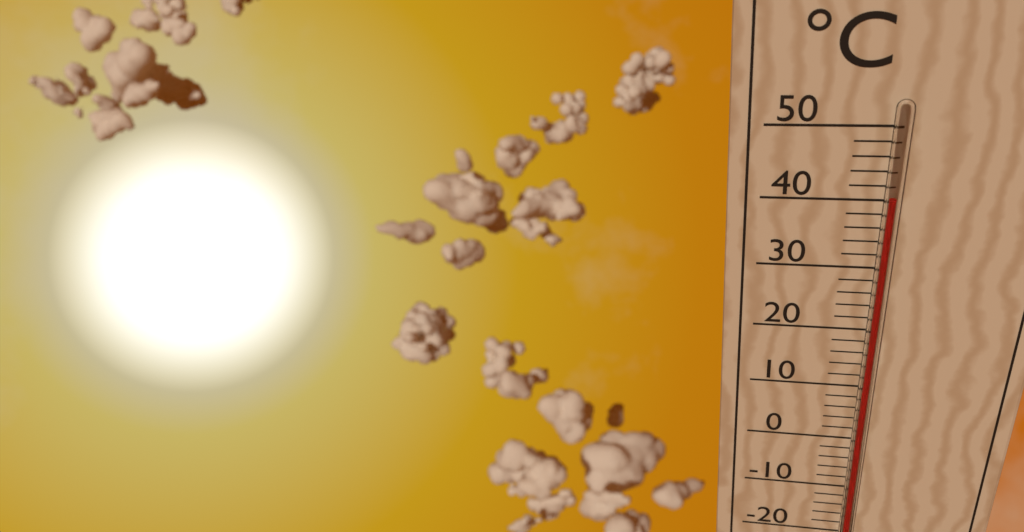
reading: 41 °C
